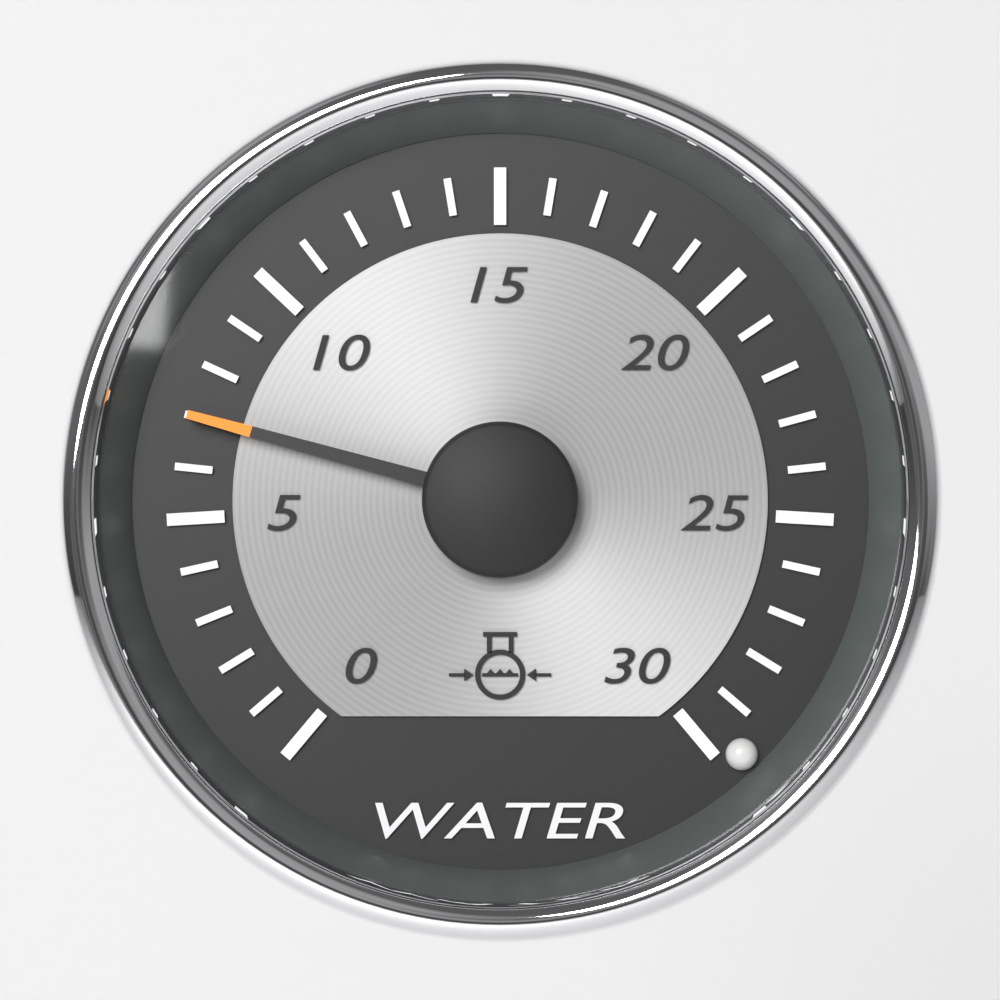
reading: 7 (no unit)
